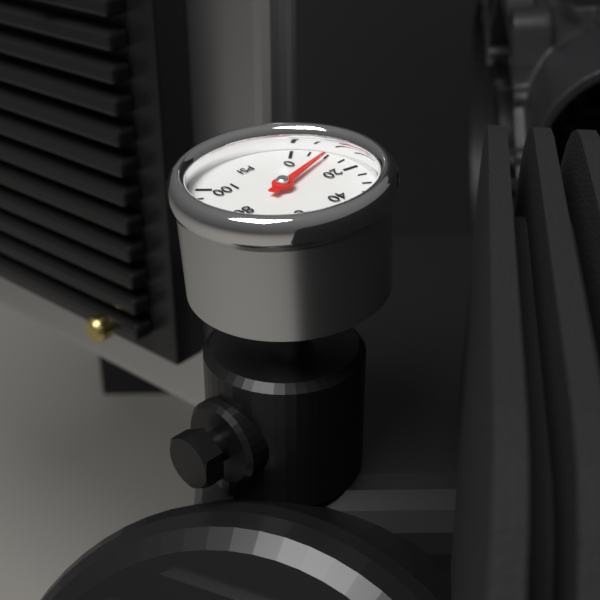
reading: 10 psi
